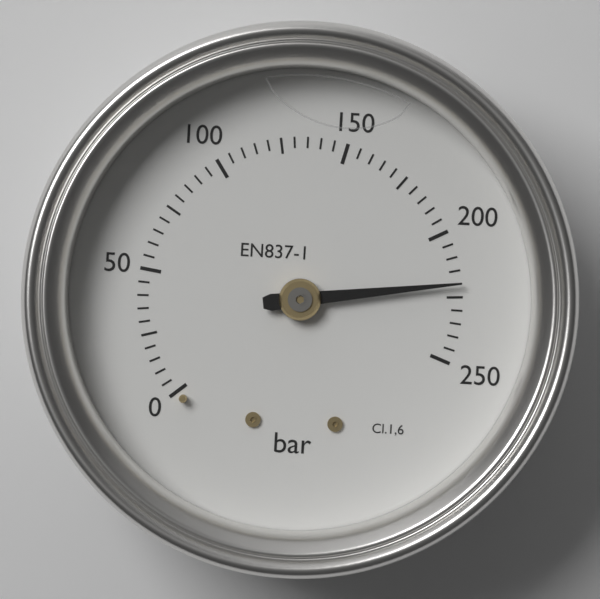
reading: 220 bar
